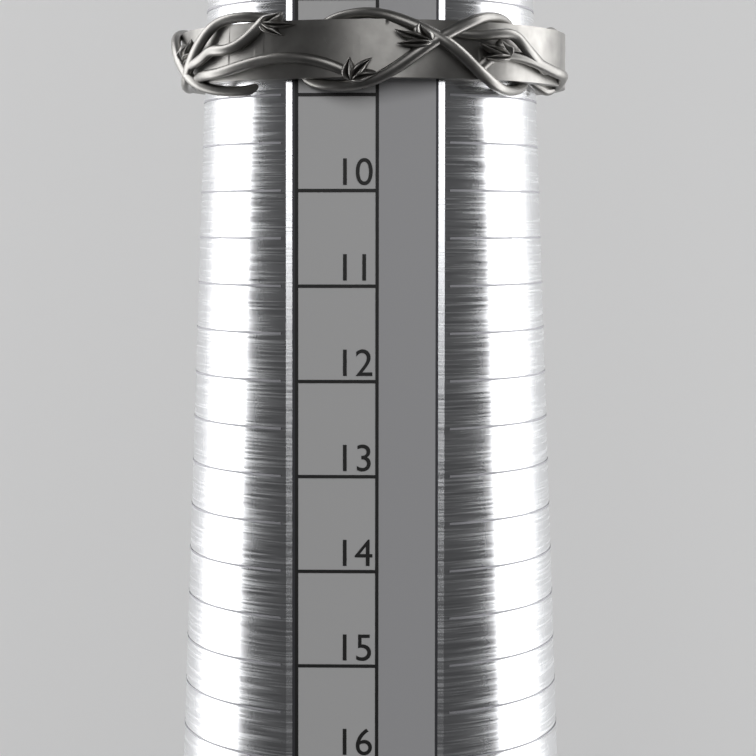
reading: 9.0 (no unit)
